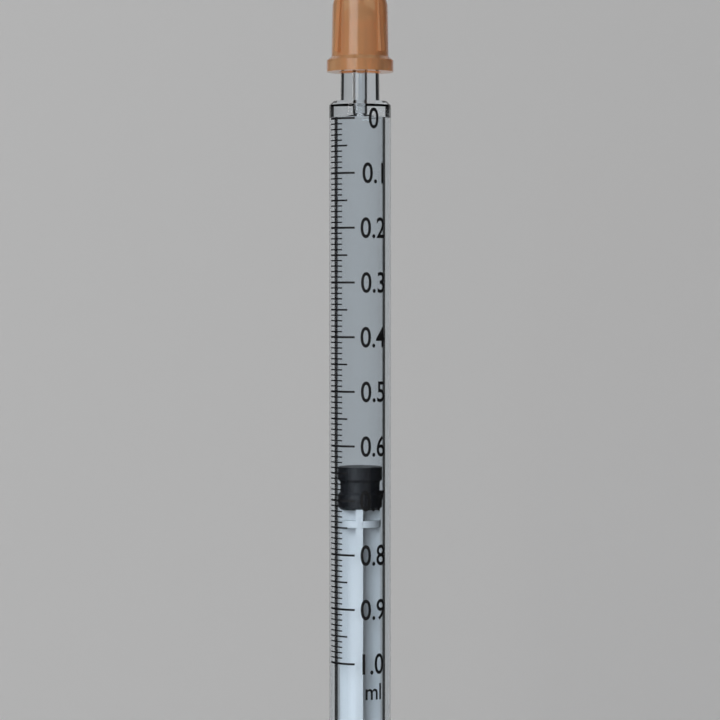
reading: 0.64 ml
